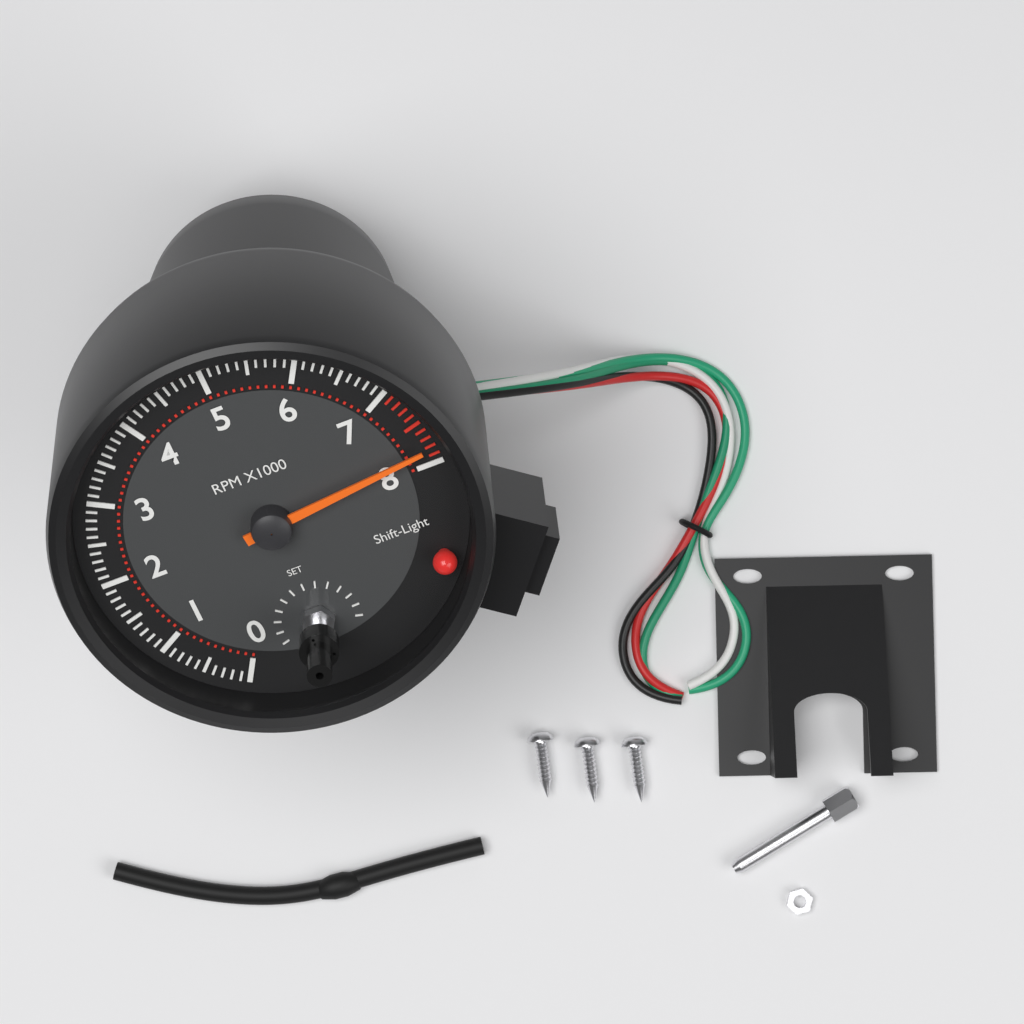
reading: 7800 RPM
